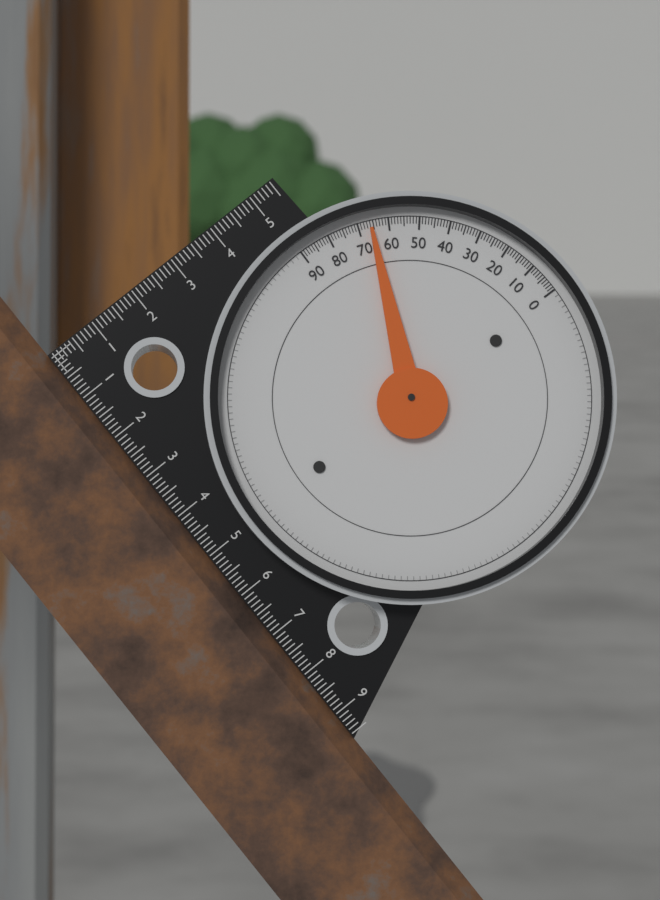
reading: 66 (no unit)
